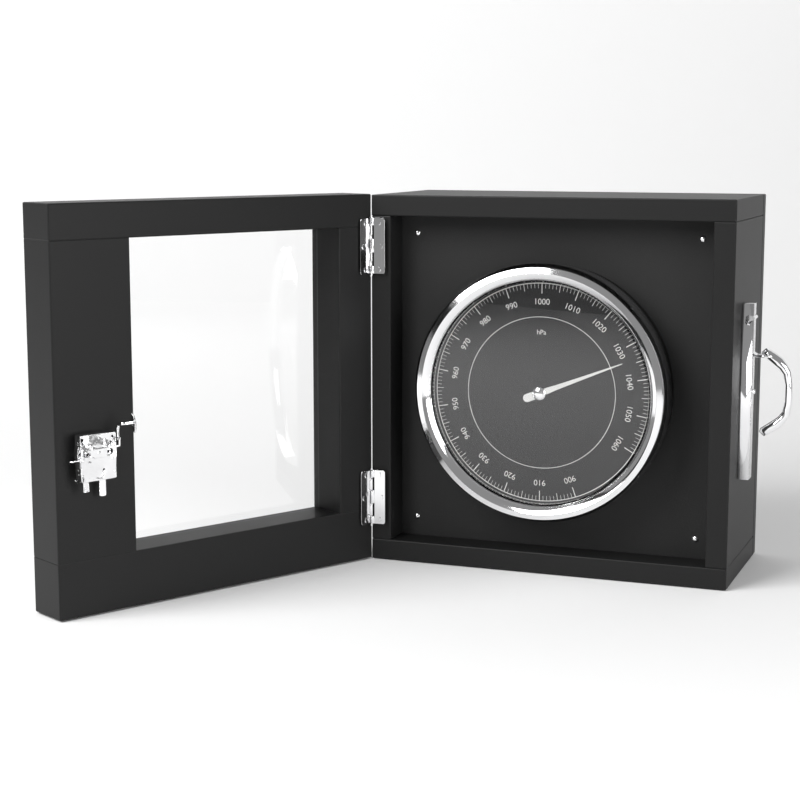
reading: 1034 hPa
